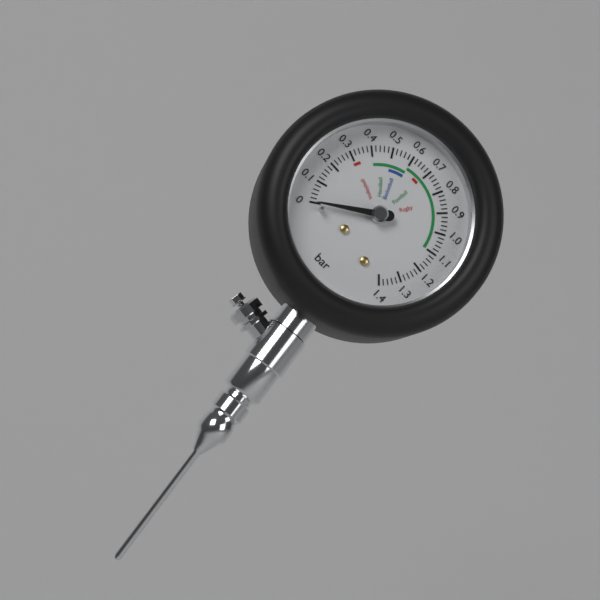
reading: 0.00 bar
